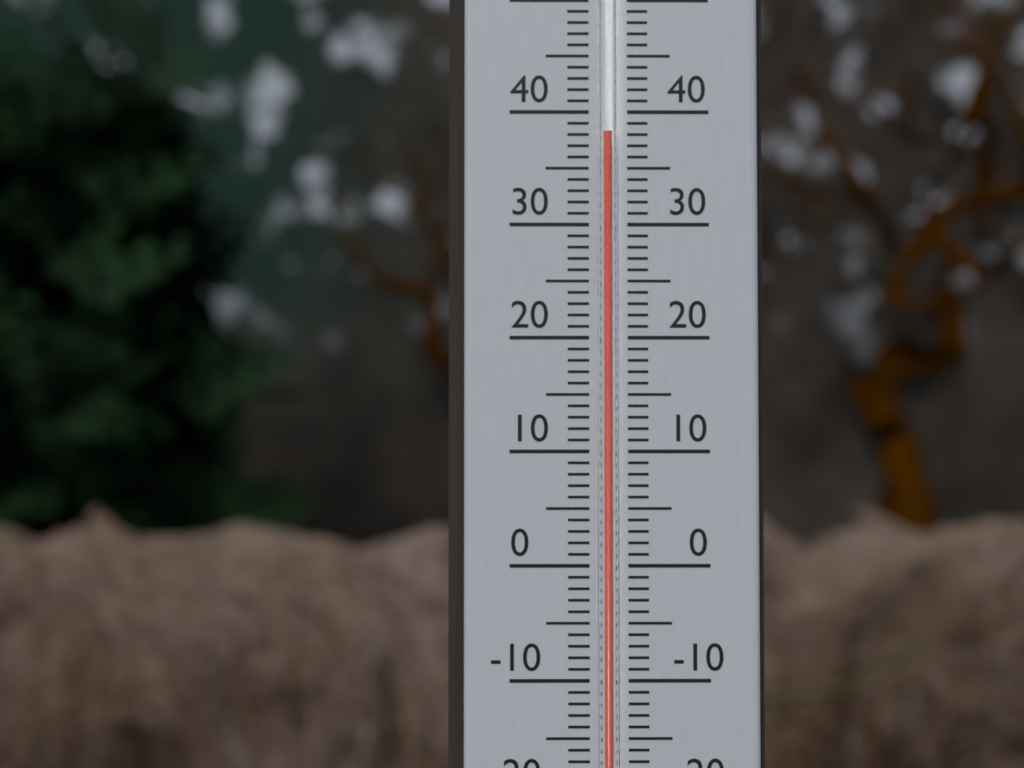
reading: 38 °C
